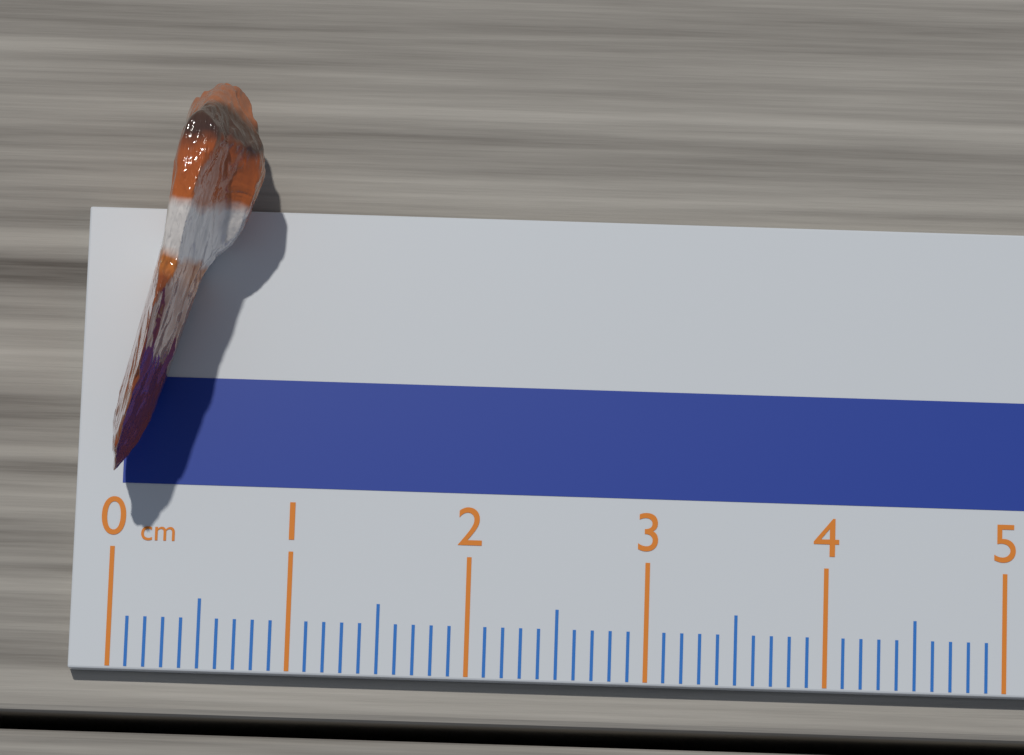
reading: 0.8 cm
